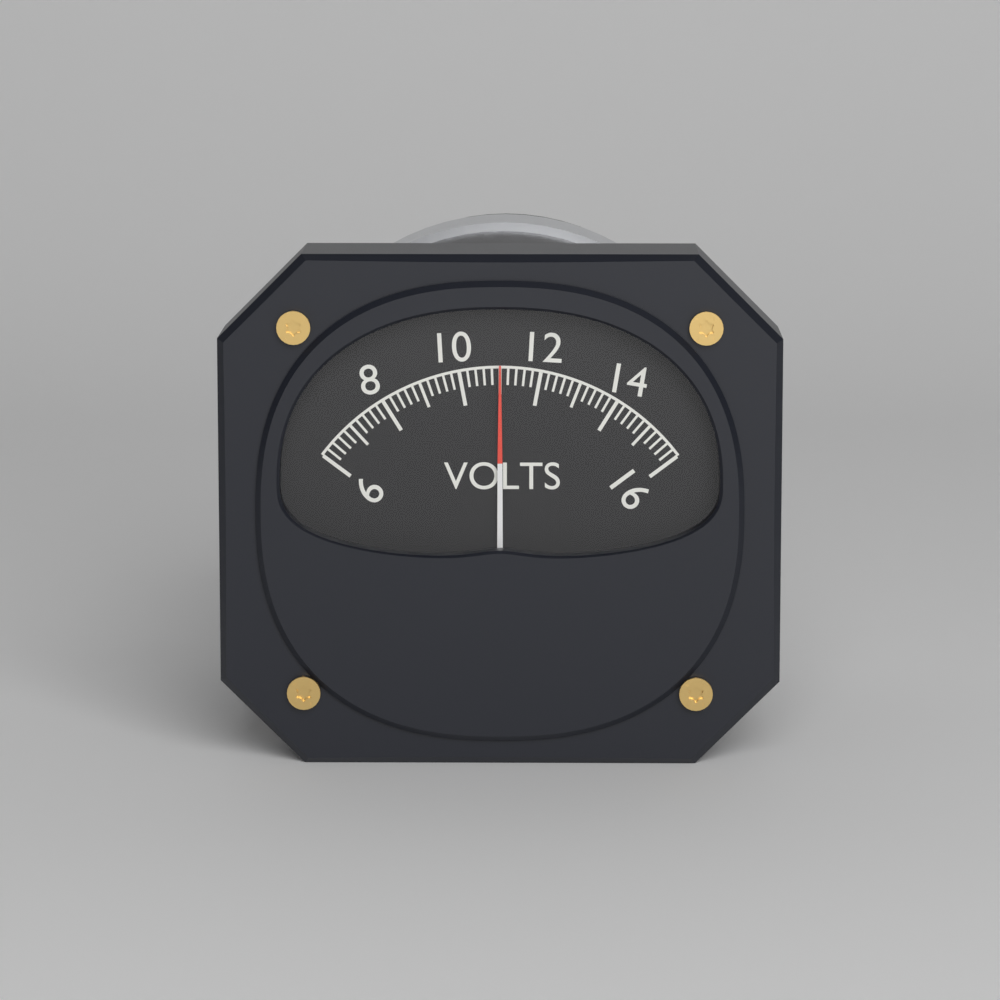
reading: 11.0 V
